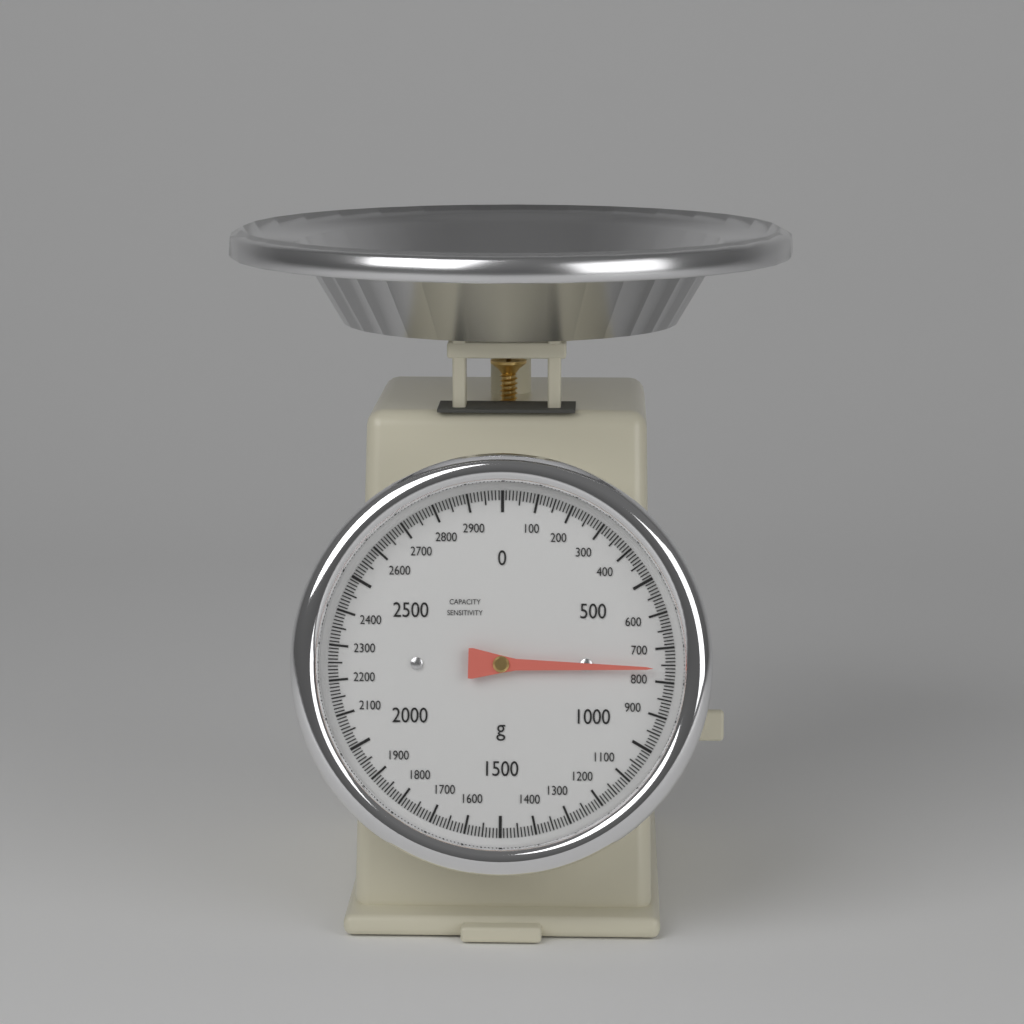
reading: 760 g
